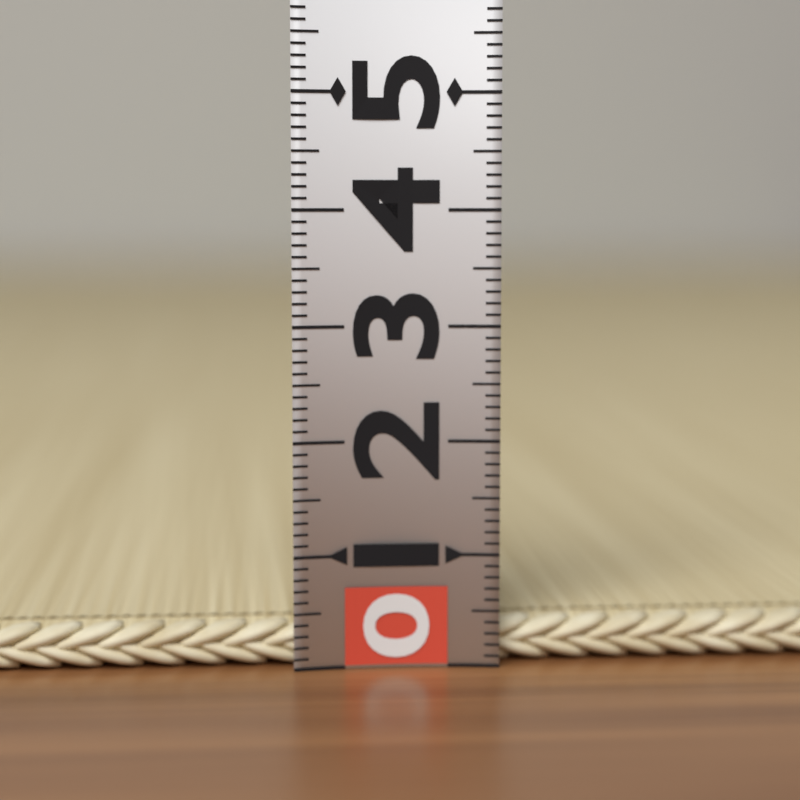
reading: 0.4 (no unit)
